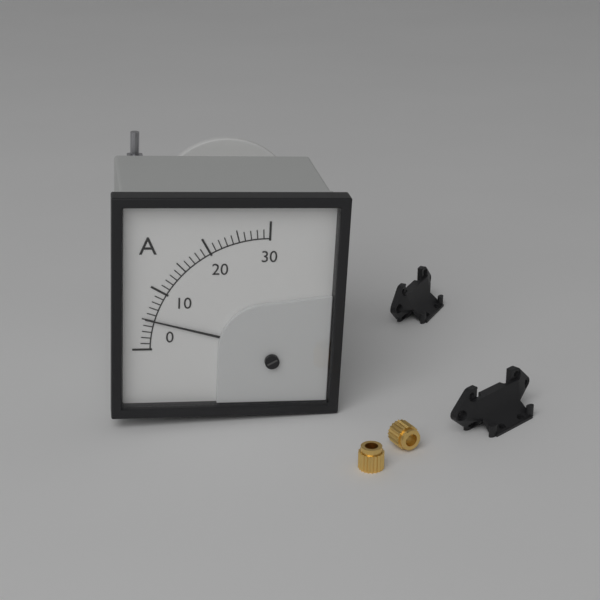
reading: 5 A
